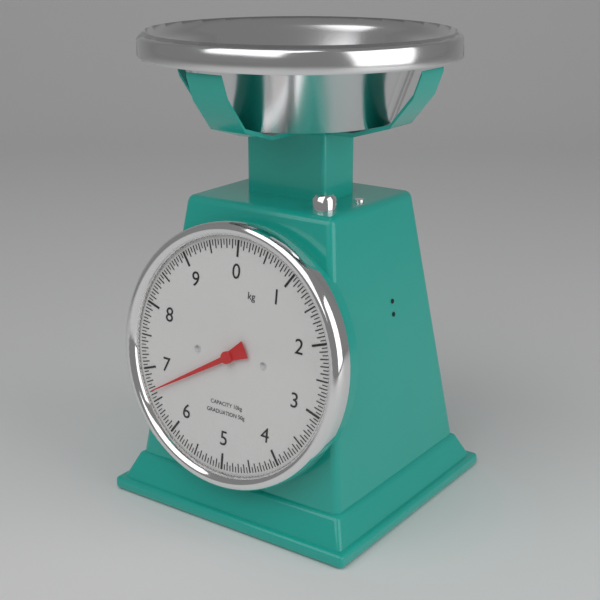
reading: 6.65 kg
